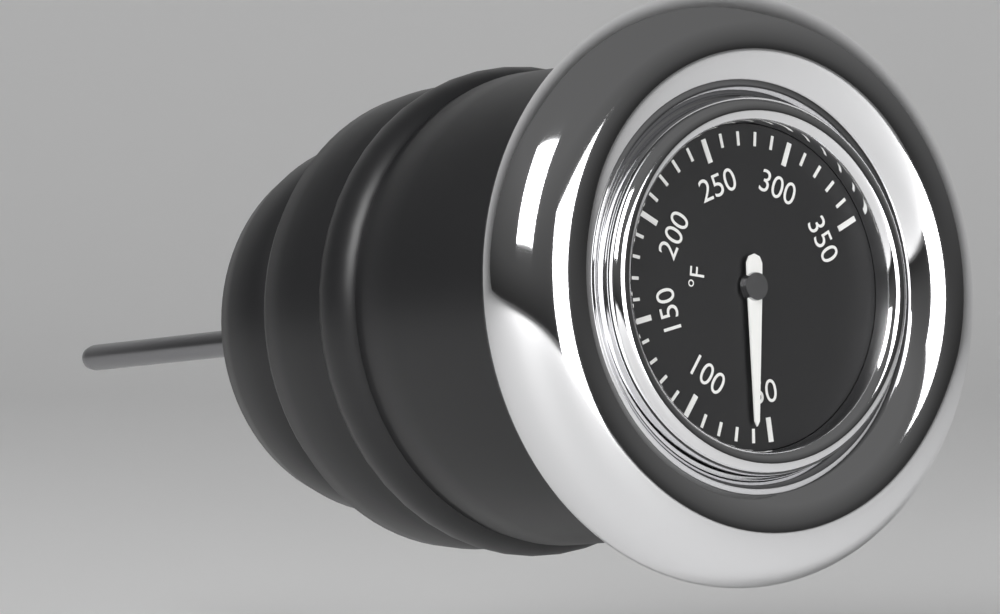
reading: 60 °F
